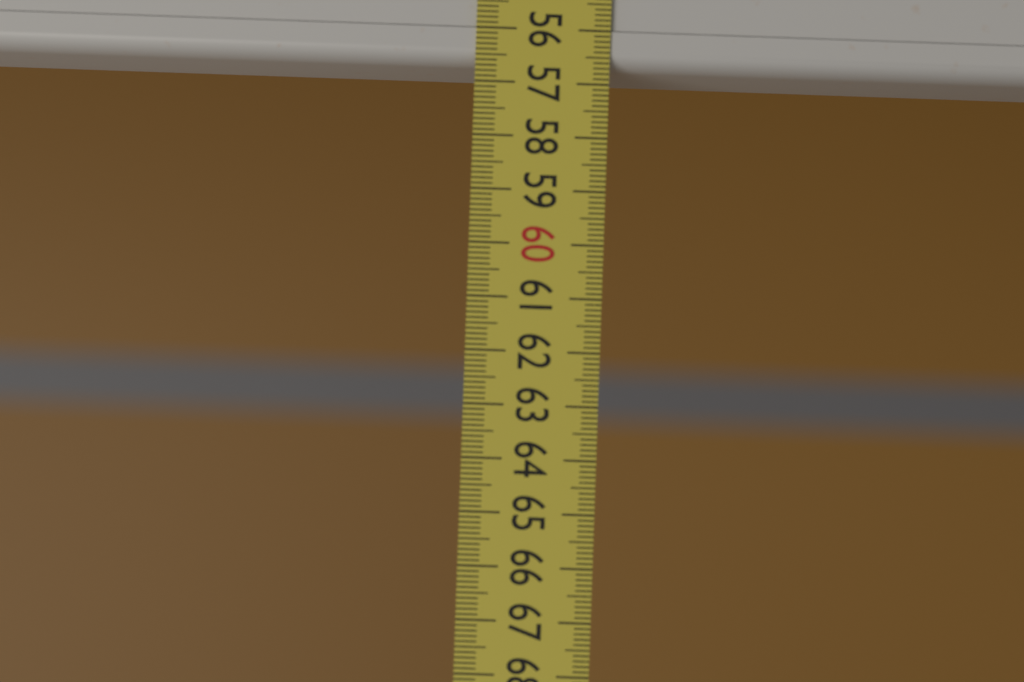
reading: 56.7 (no unit)
